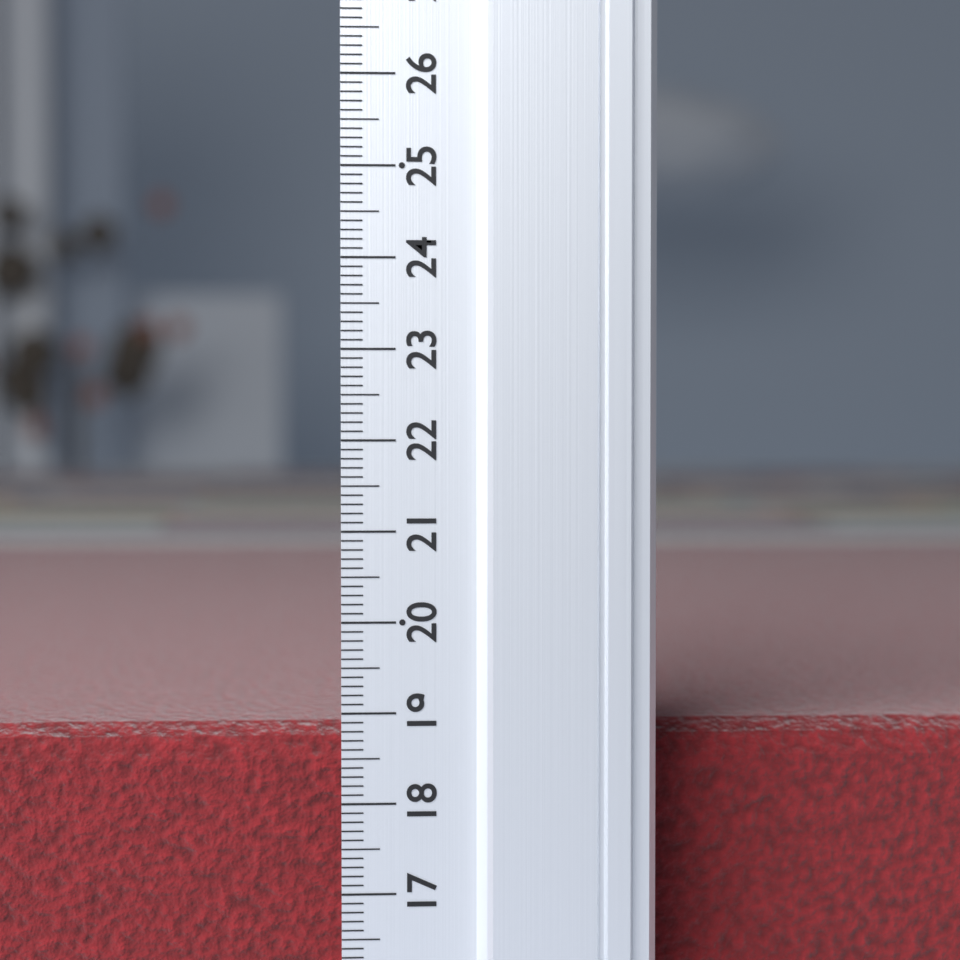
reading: 18.7 (no unit)
